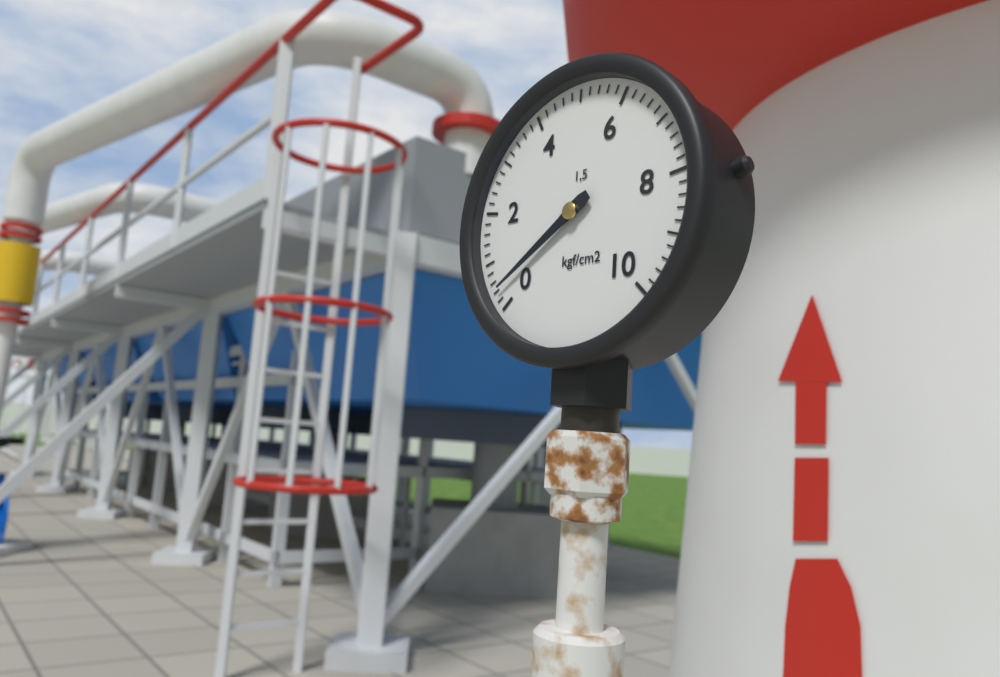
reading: 0.4 kgf/cm²
